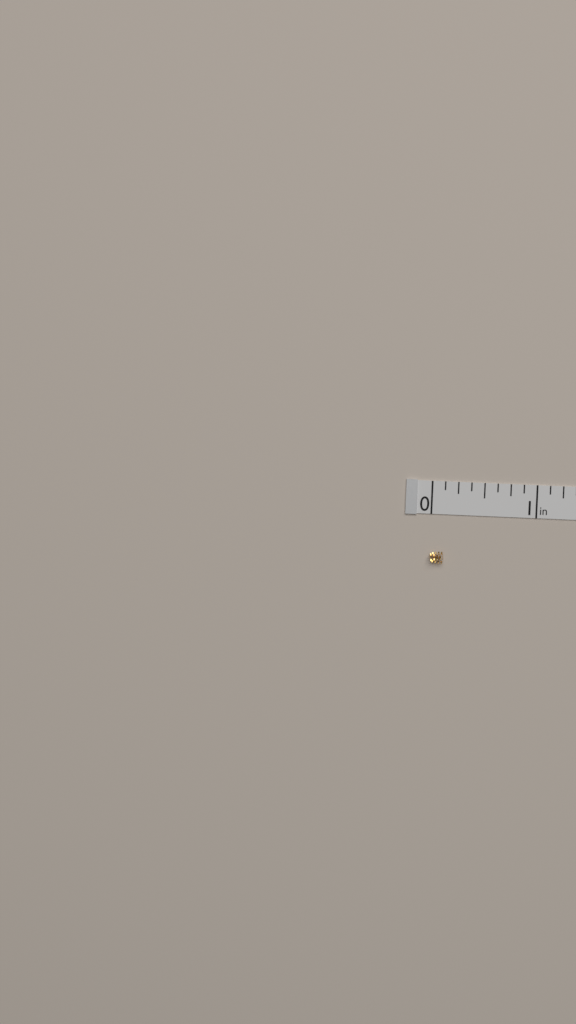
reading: 0.125 in
